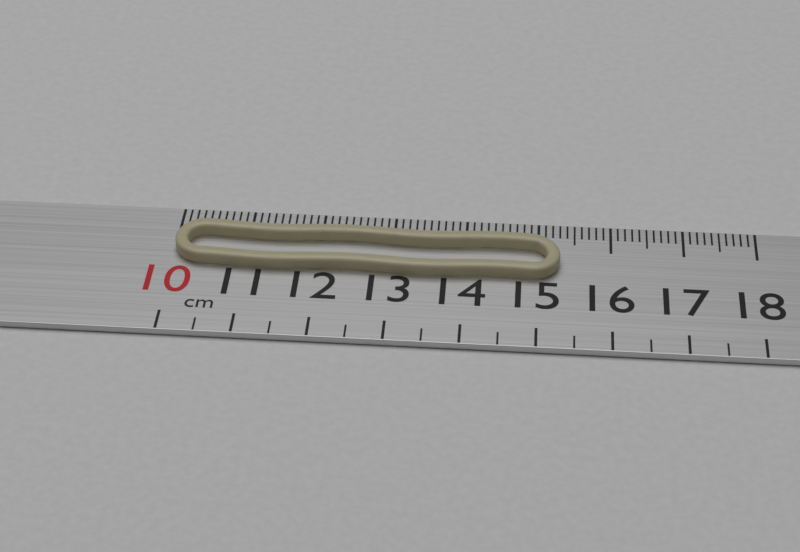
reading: 15.3 cm
